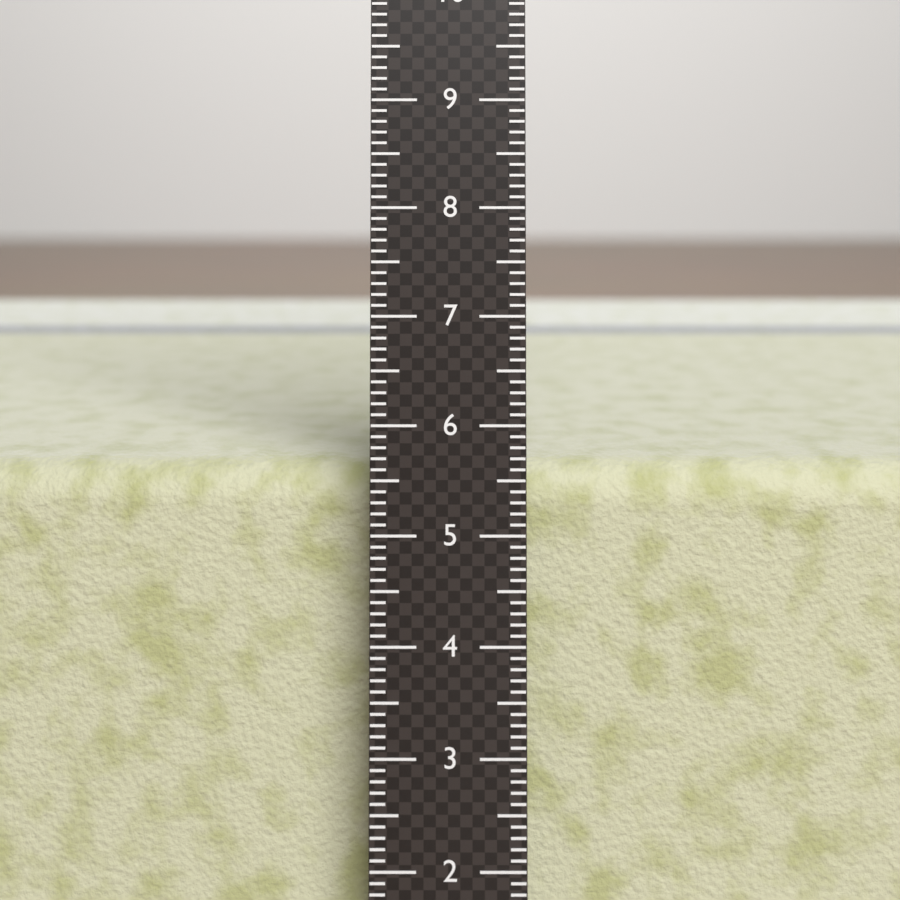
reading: 5.5 cm
